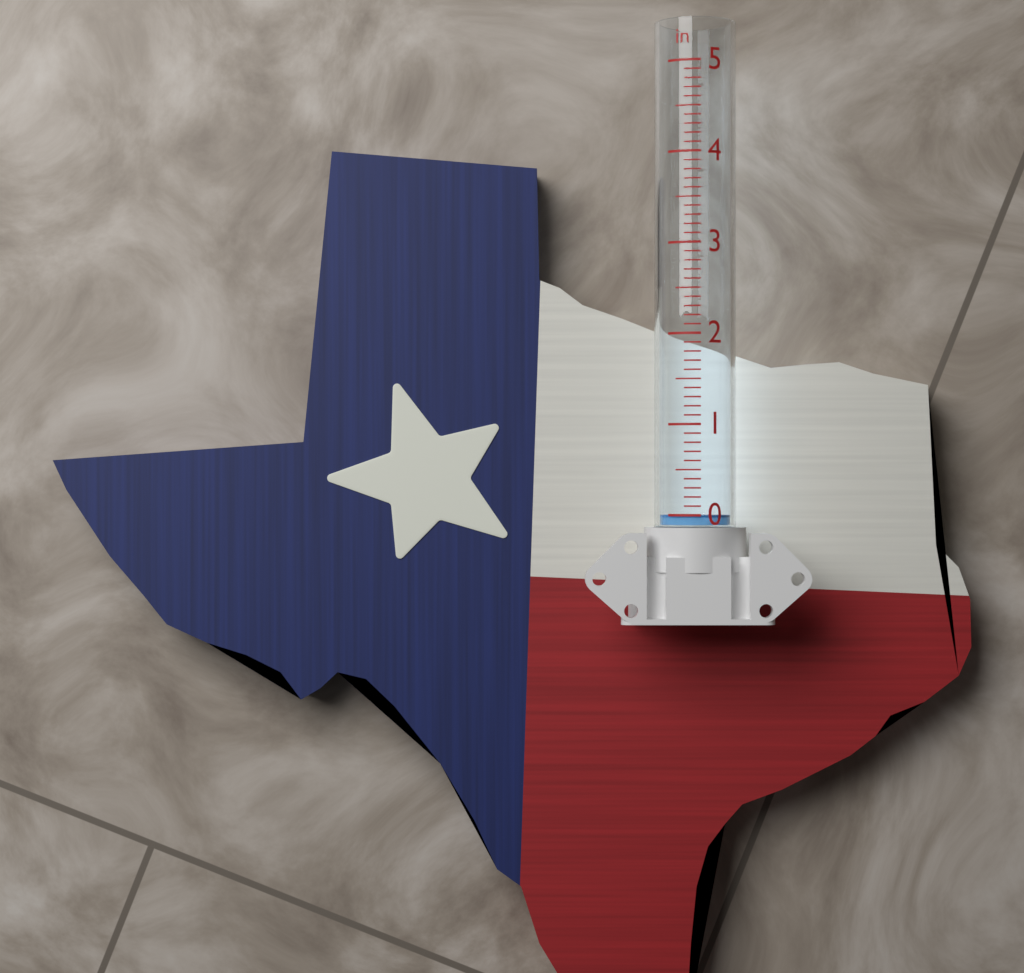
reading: 0.0 in
